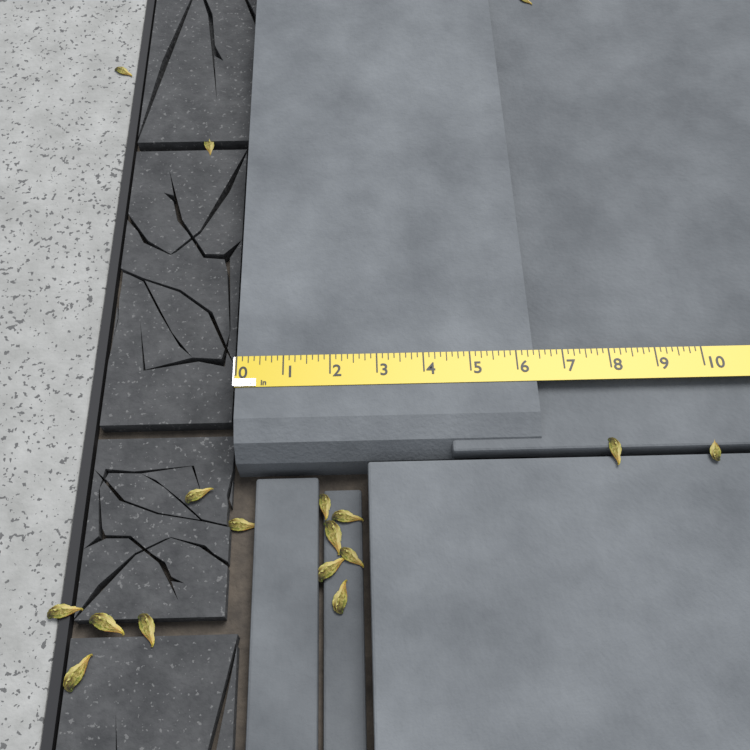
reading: 6.375 in
